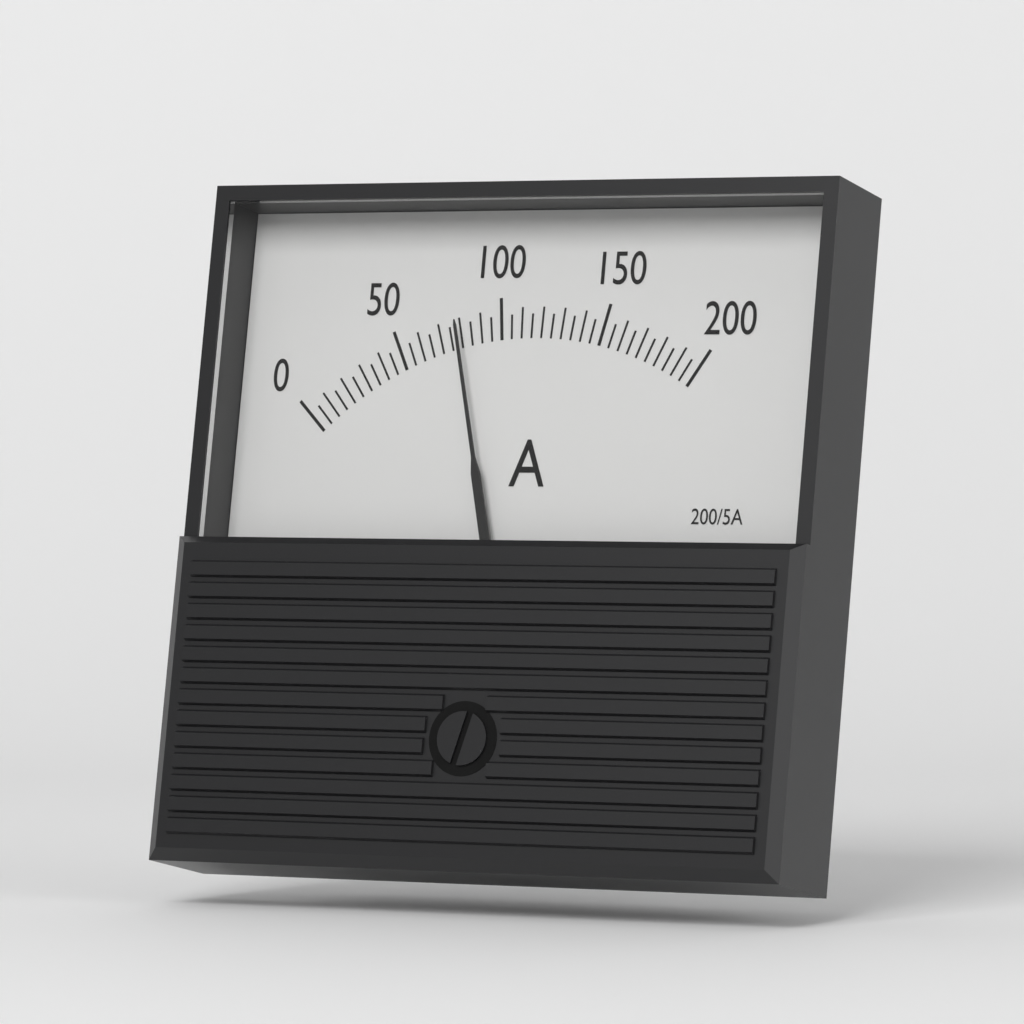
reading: 80 A
